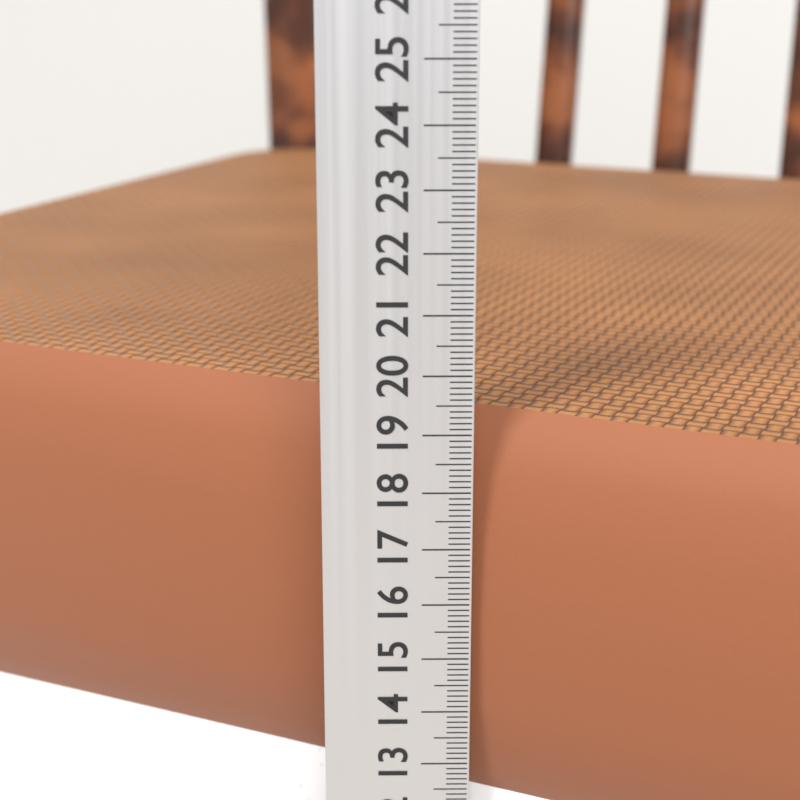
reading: 19.2 cm
